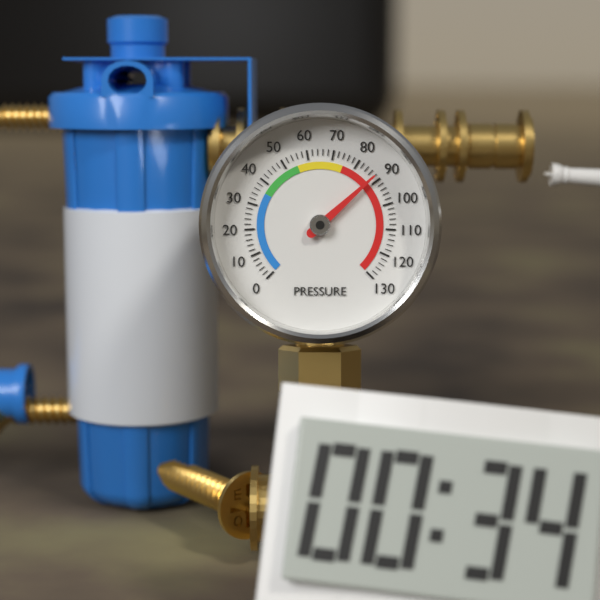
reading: 88 (no unit)
